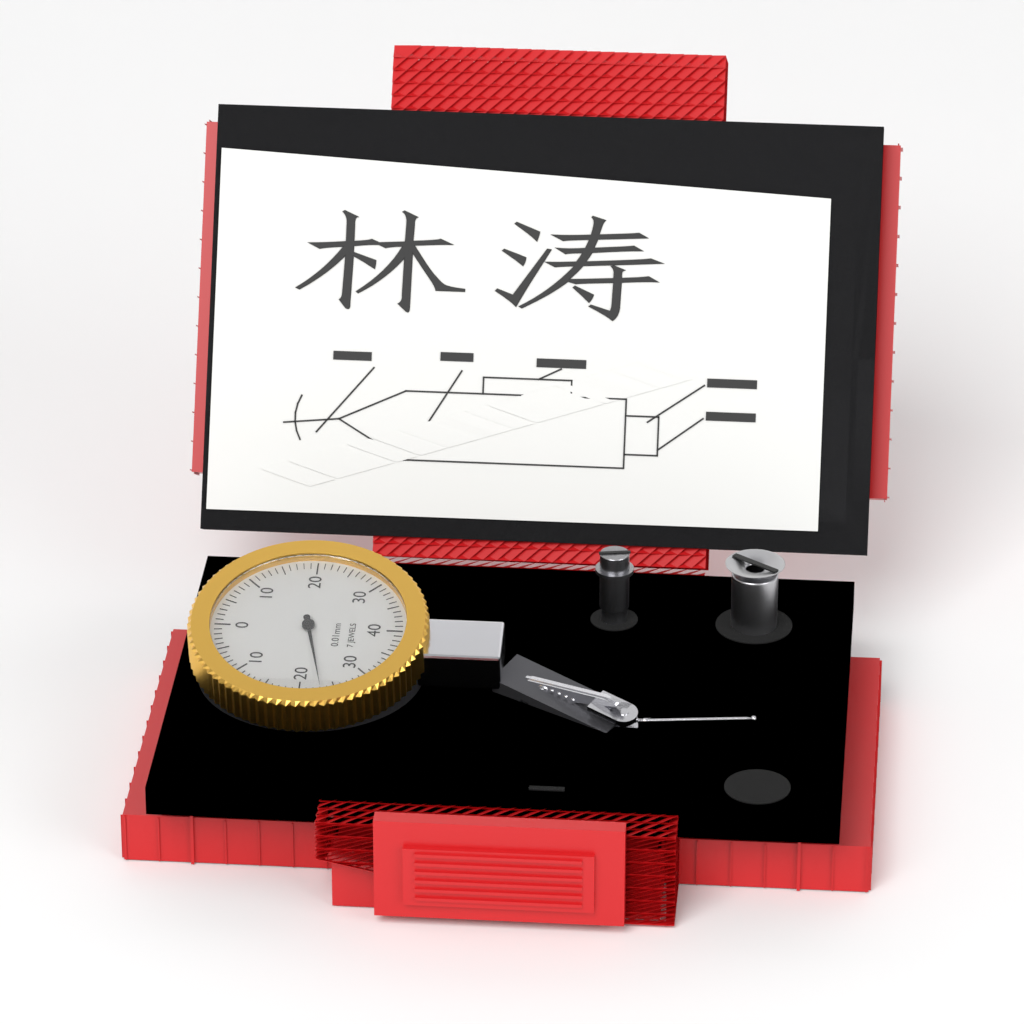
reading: 23 0.01mm
